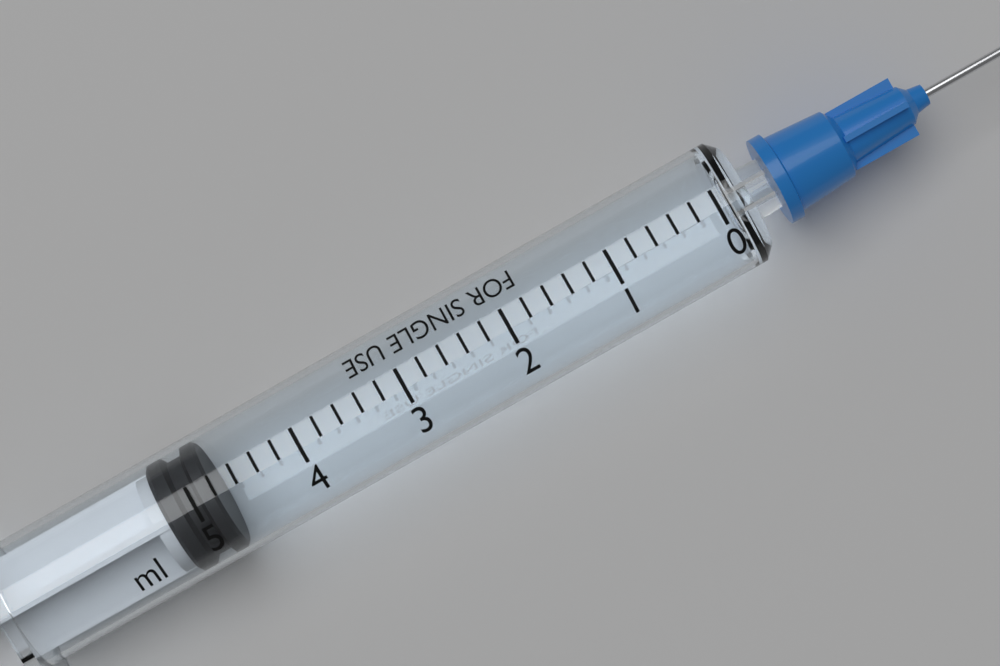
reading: 4.8 ml
